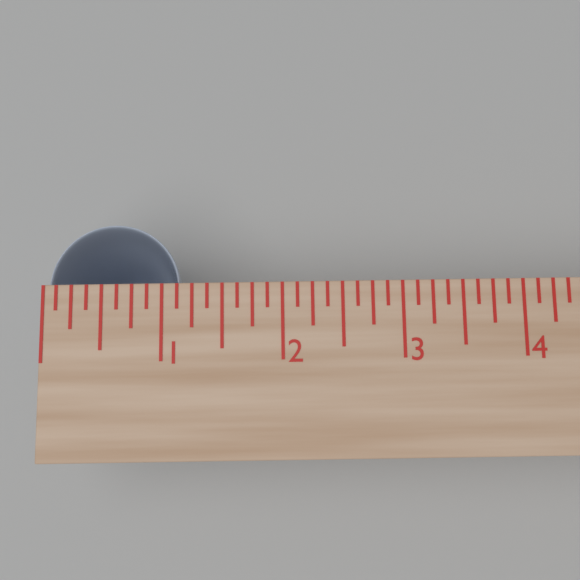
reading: 1.125 in
